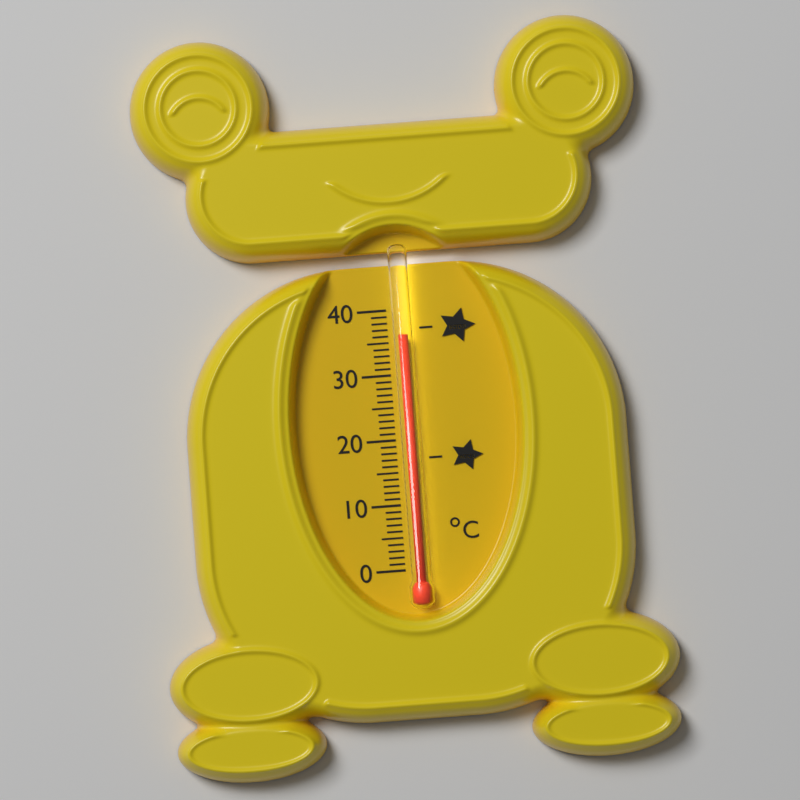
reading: 36 °C
